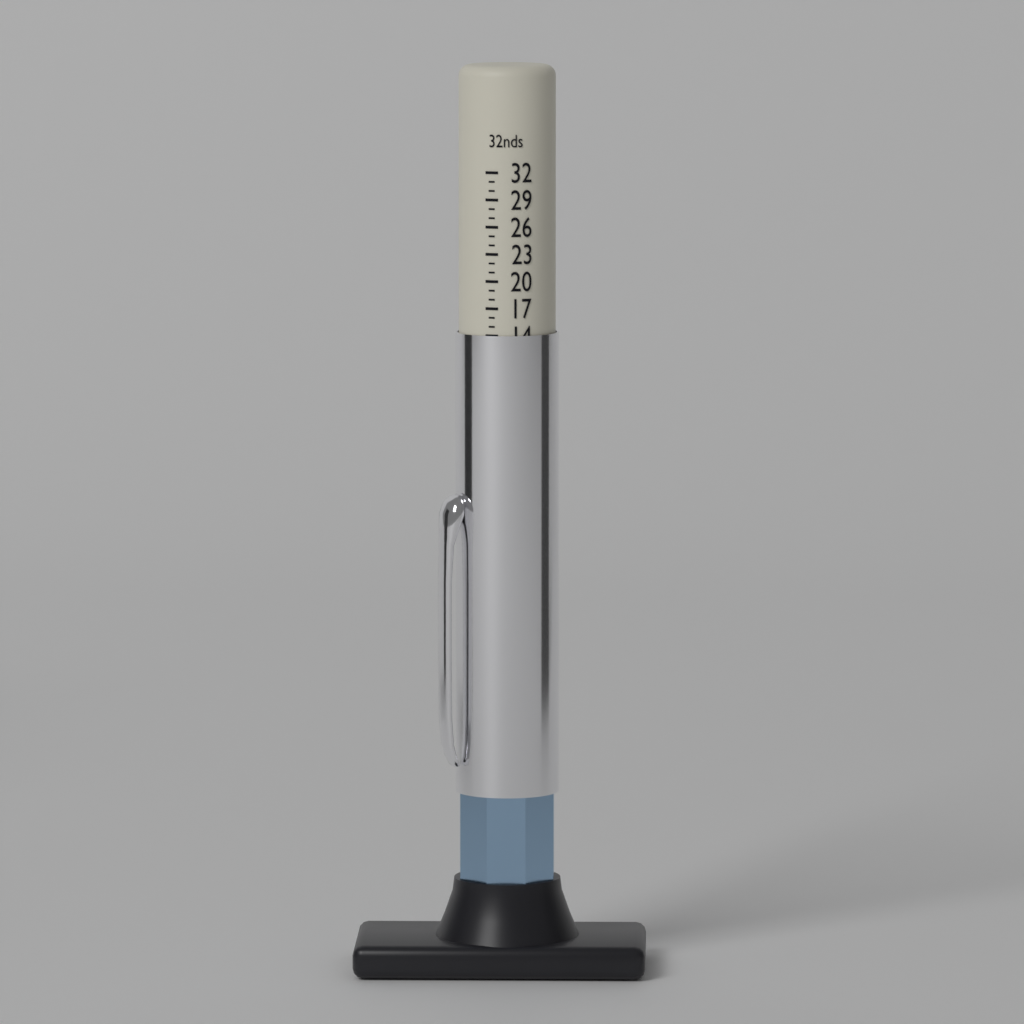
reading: 14 32nds
